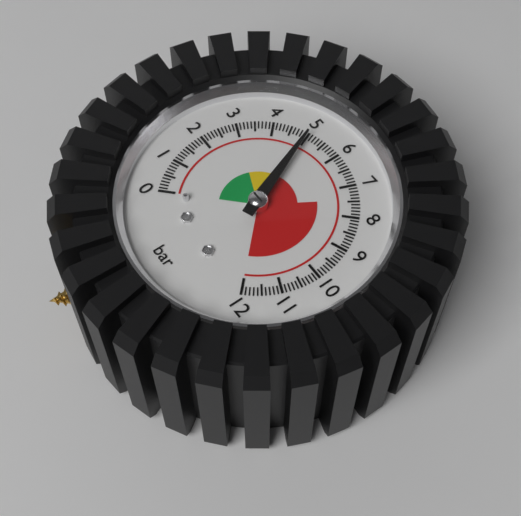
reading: 5.0 bar
